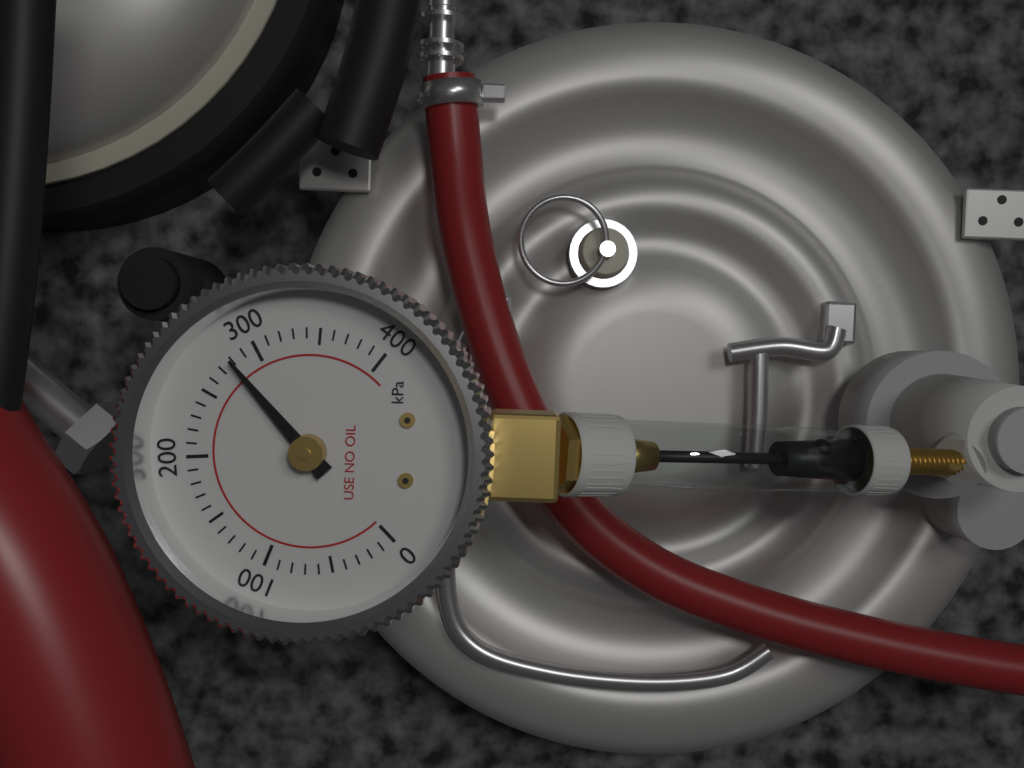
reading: 280 kPa
